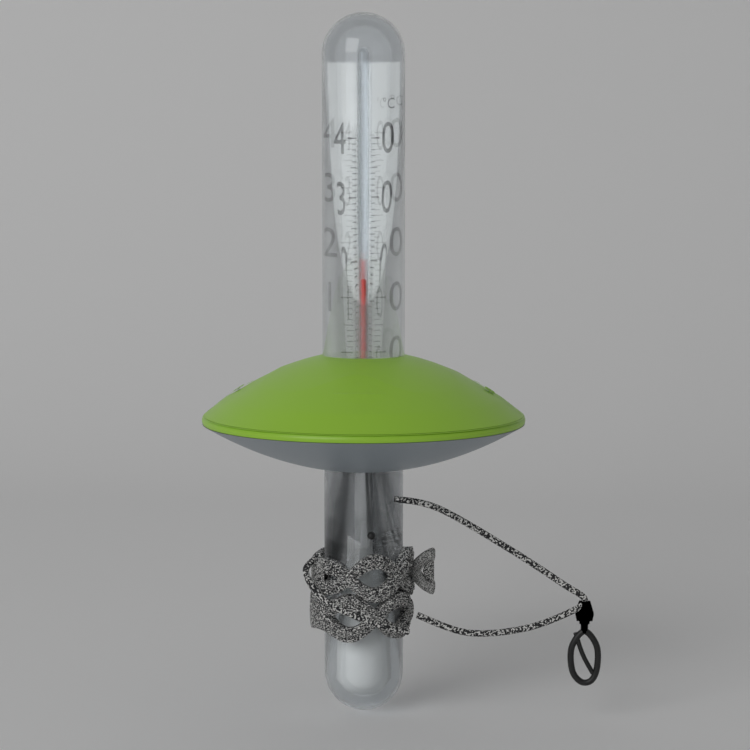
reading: 17 °C
